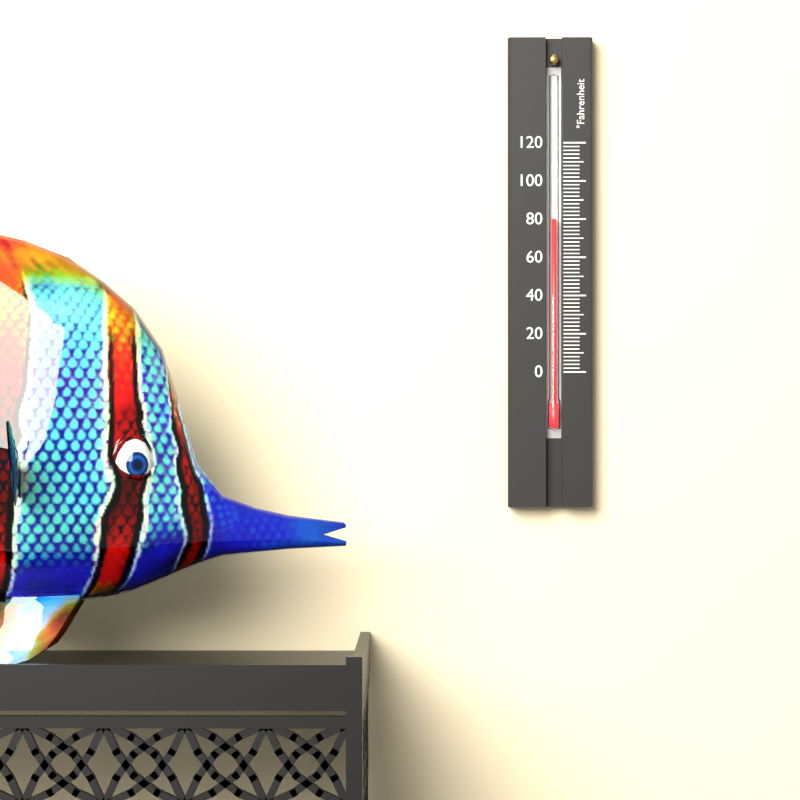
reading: 80 °F
